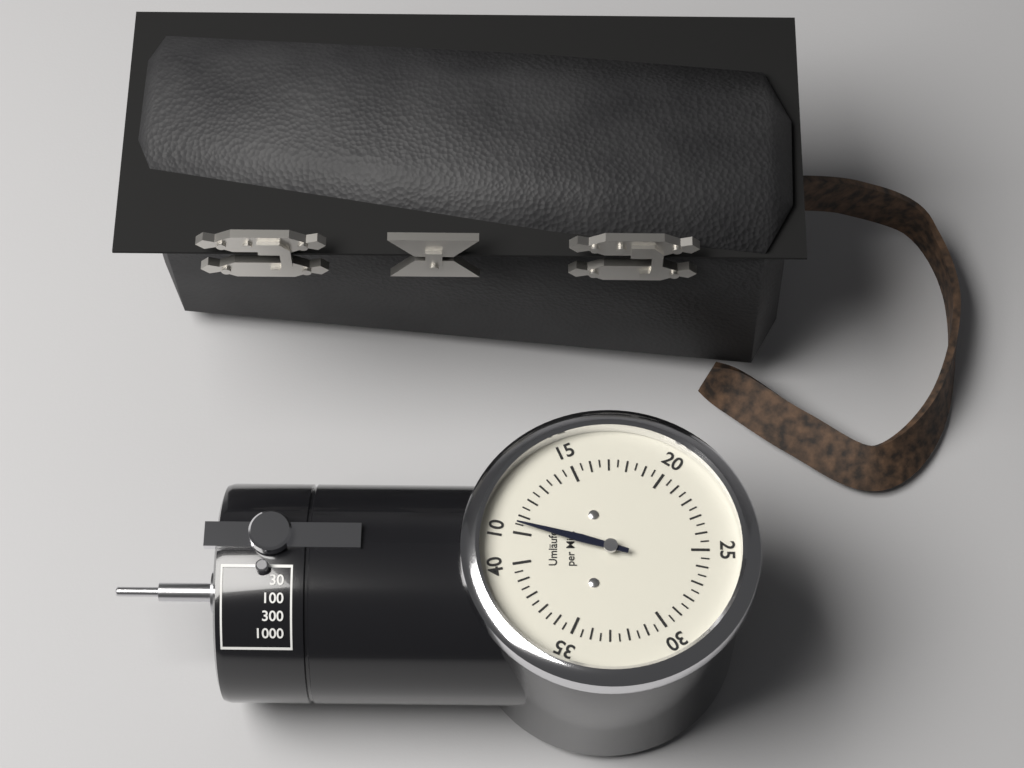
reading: 10.5 Umläufe per Min.
